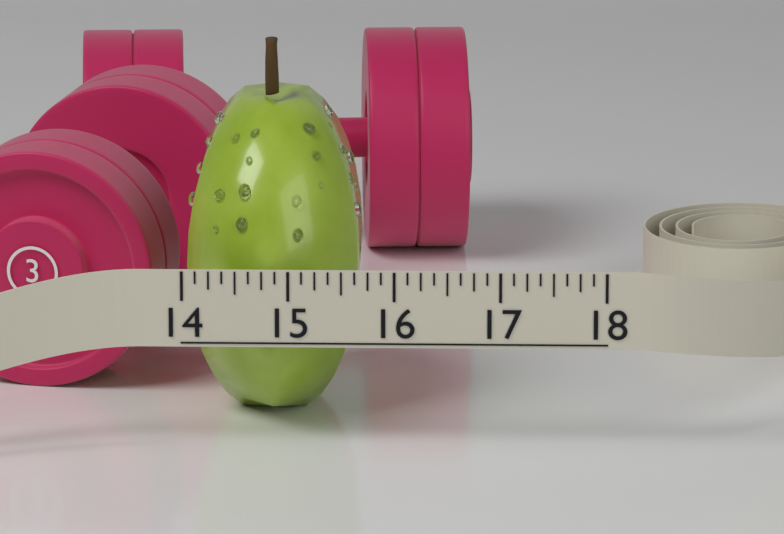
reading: 15.625 (no unit)
